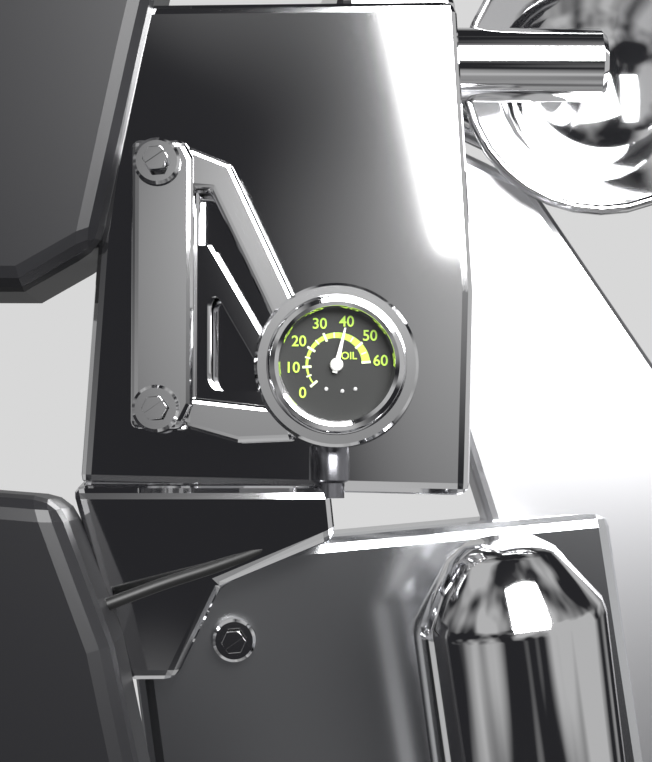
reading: 40 (no unit)
